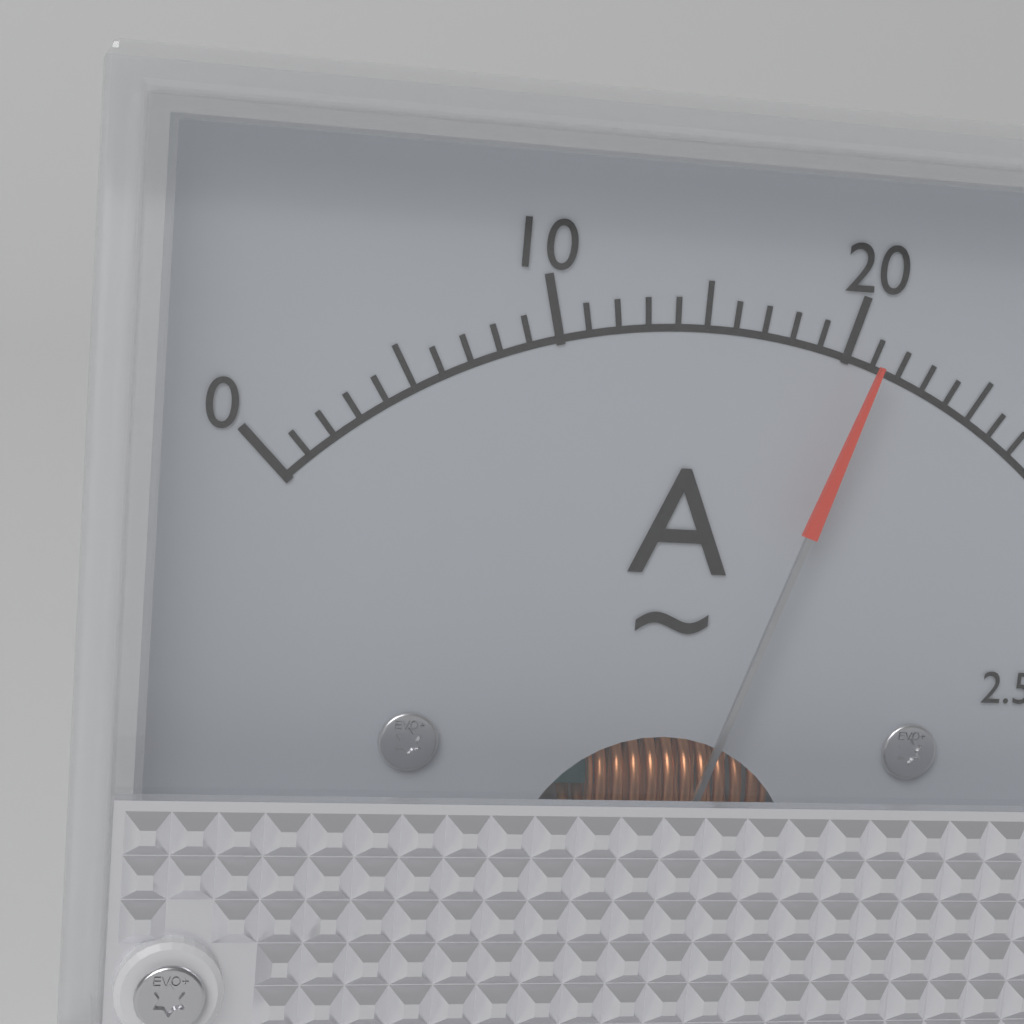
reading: 21 A
